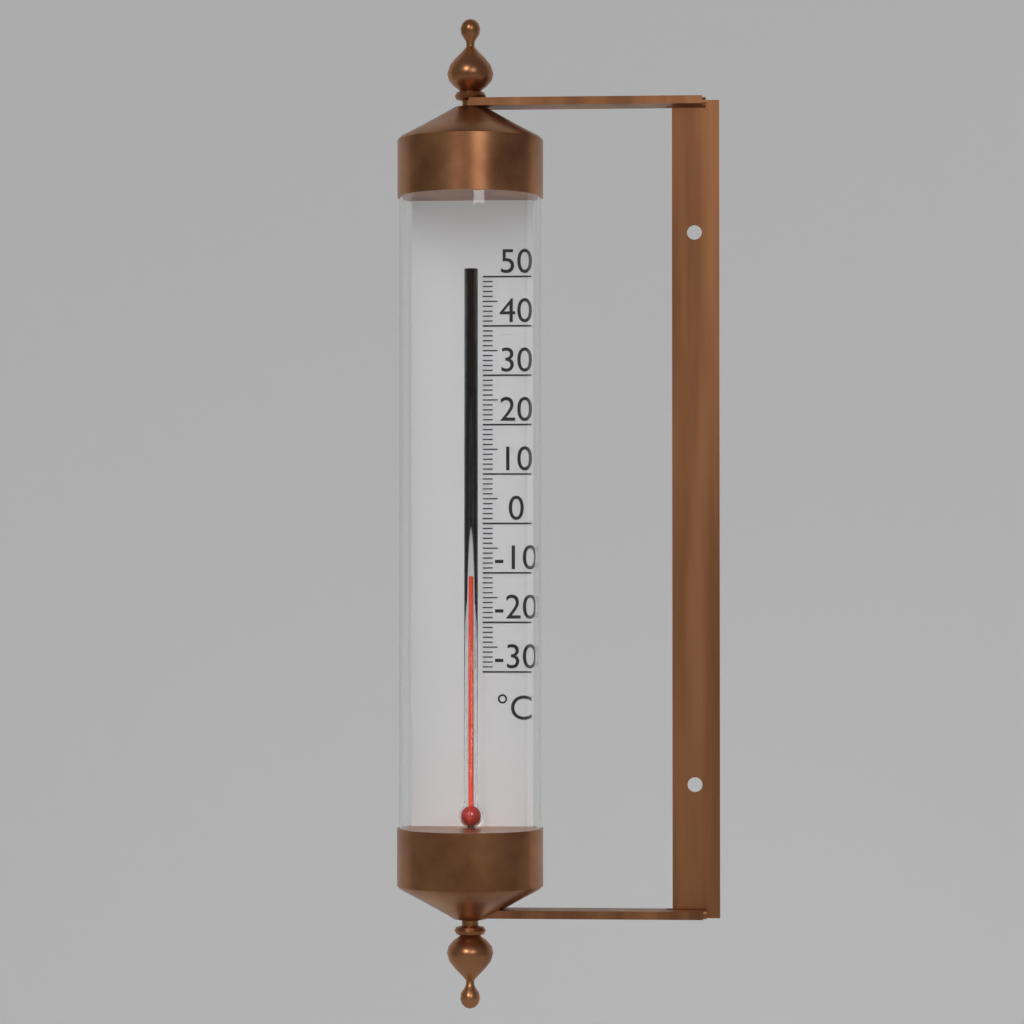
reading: -11 °C
